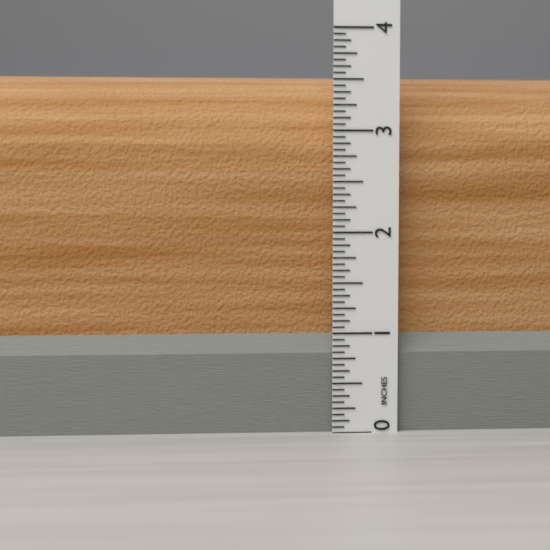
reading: 3.6250 in
